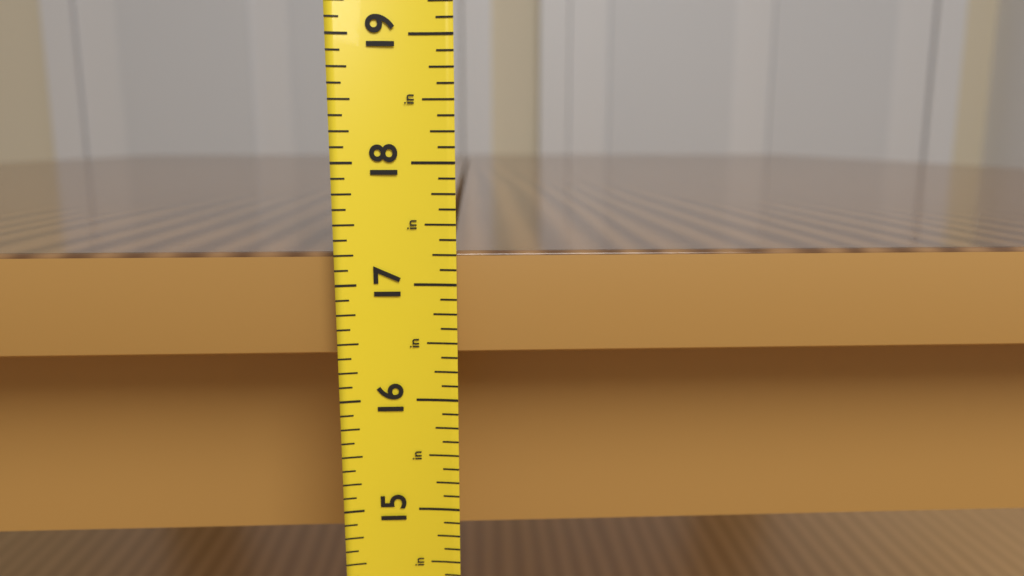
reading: 17.250 in
